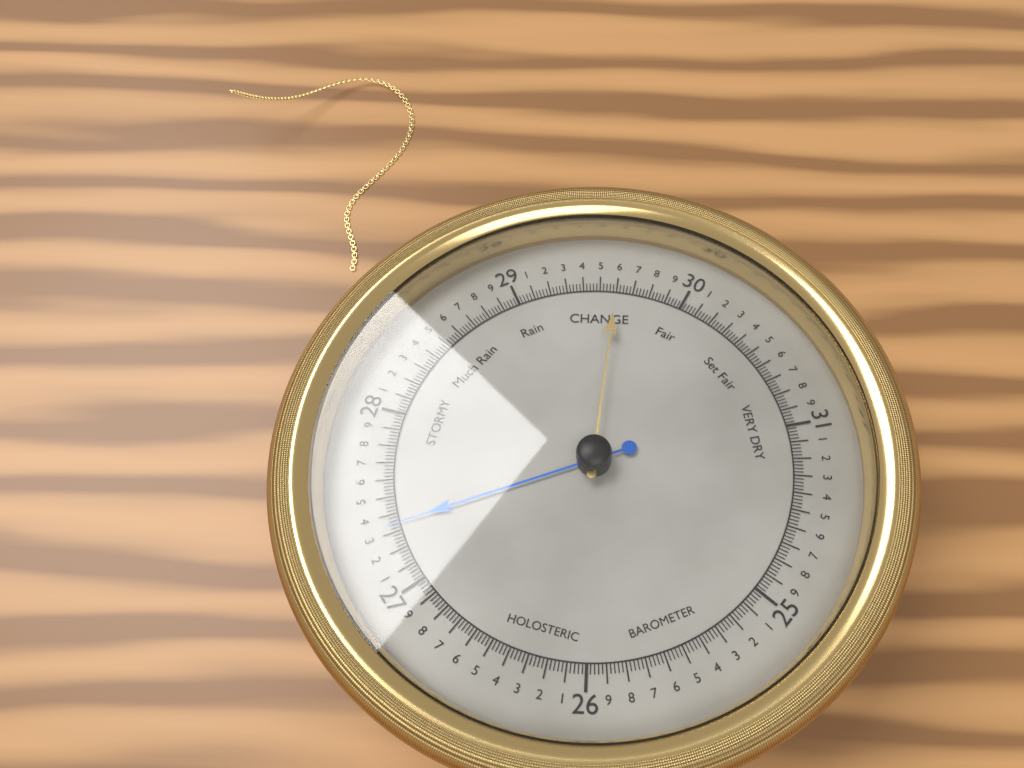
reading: 27.34 (no unit)
